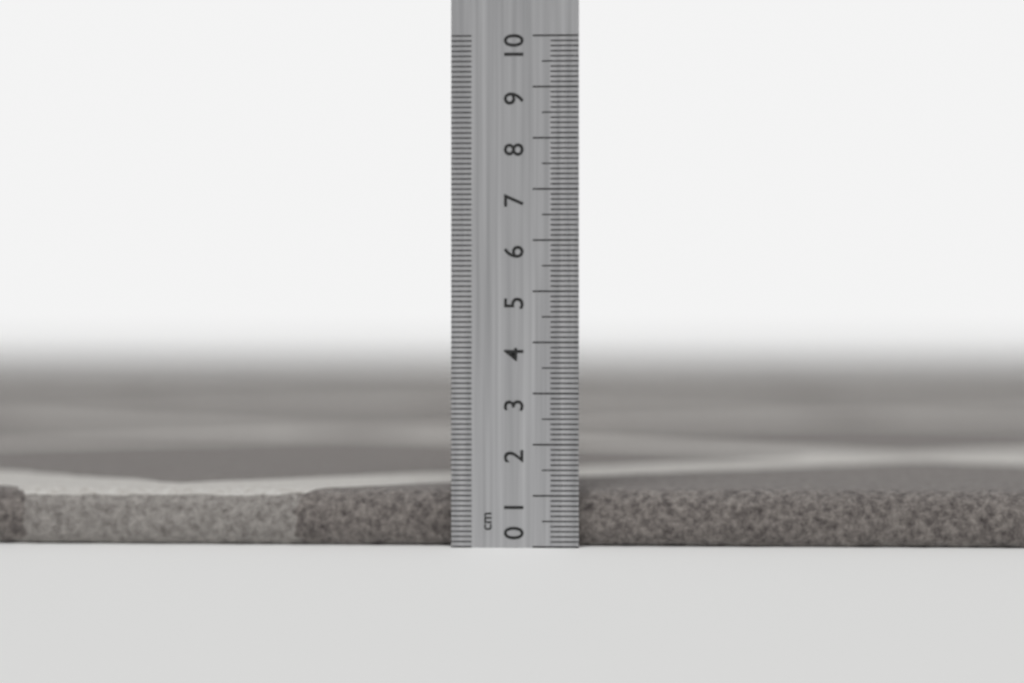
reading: 1.1 cm
